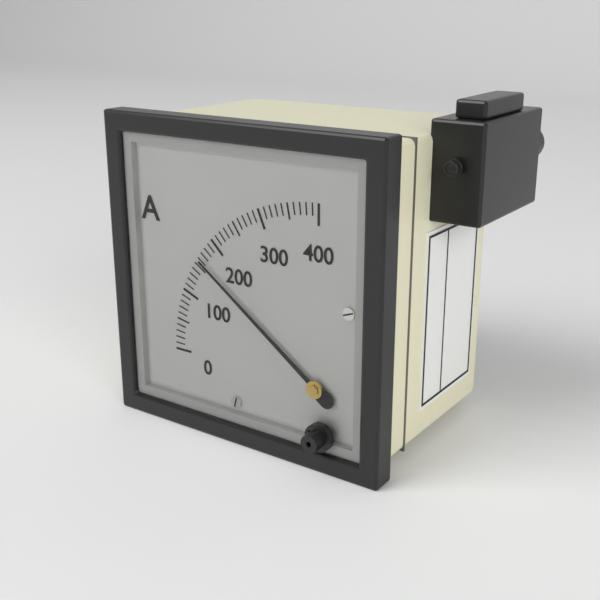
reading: 160 A
